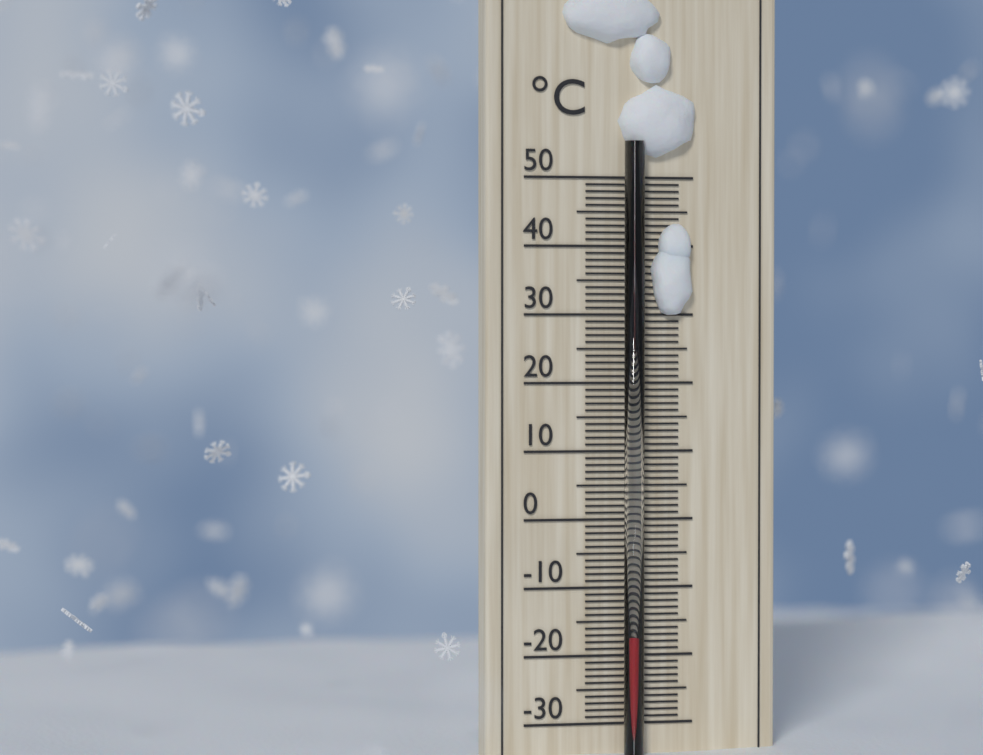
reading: -17 °C
